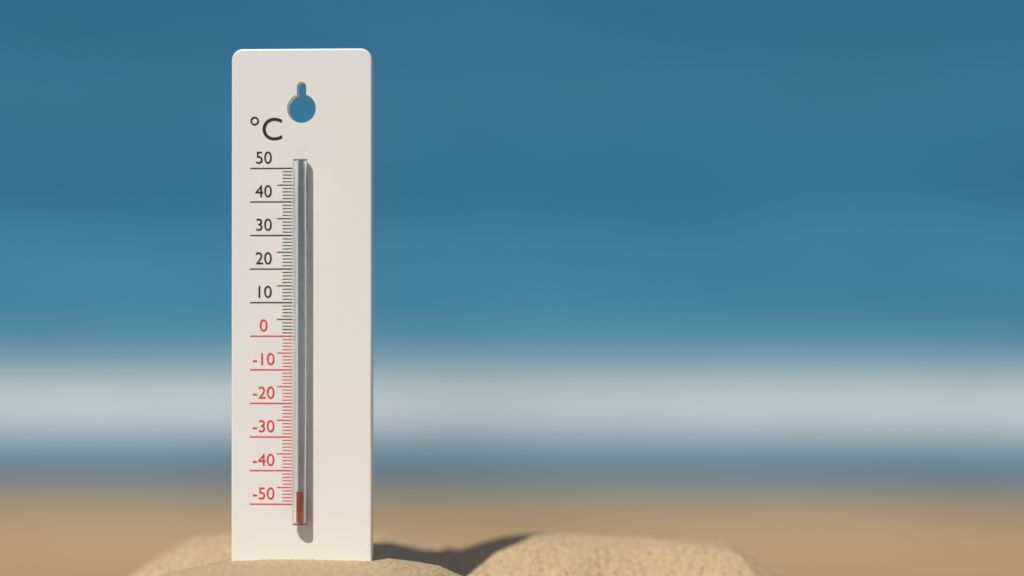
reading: -46 °C
